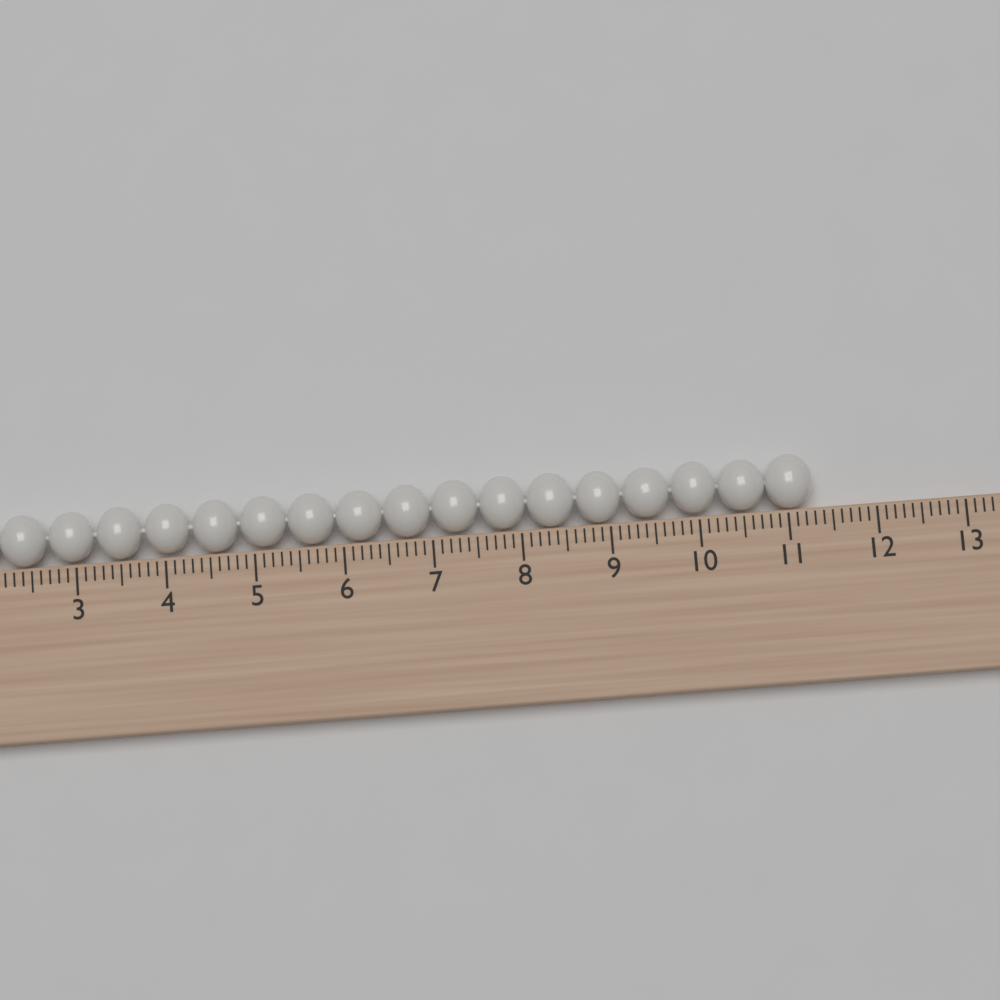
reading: 11.3 cm
